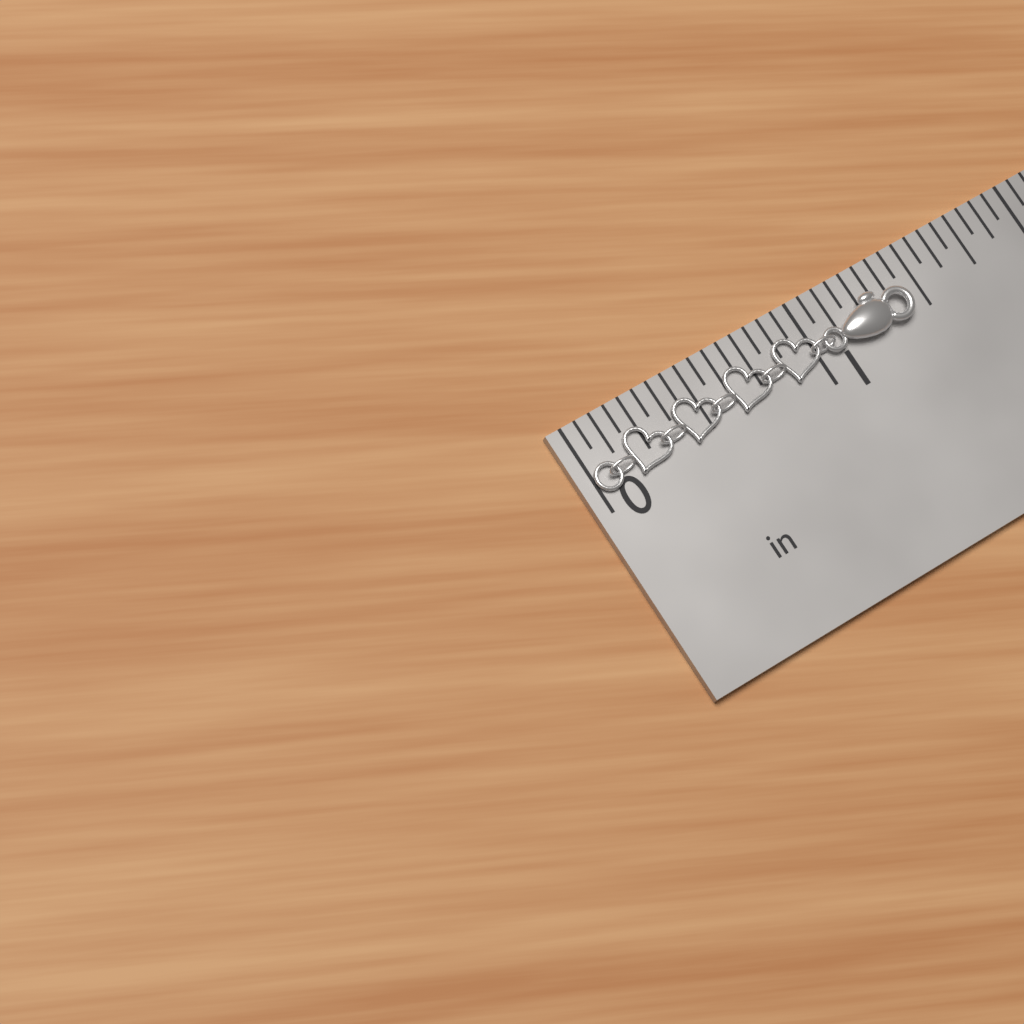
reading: 1.4375 in
